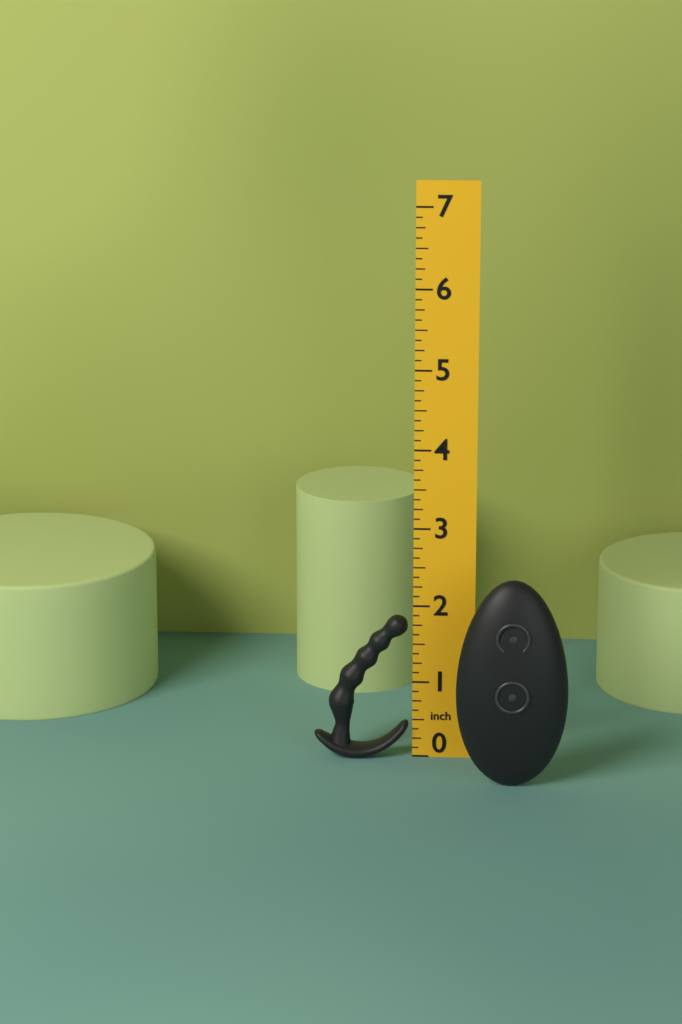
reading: 1.875 in
